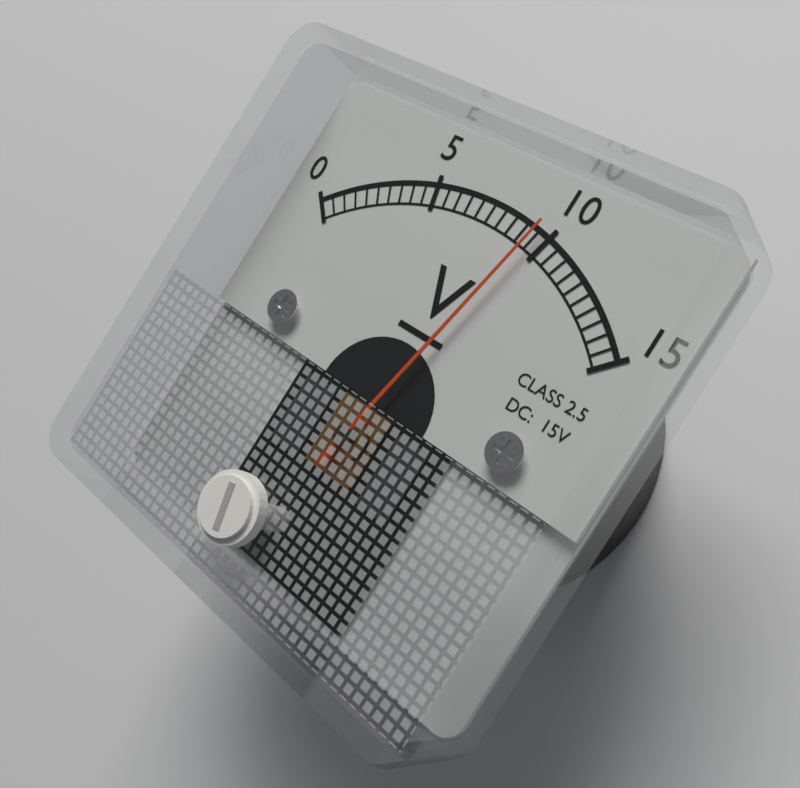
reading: 9.5 V
